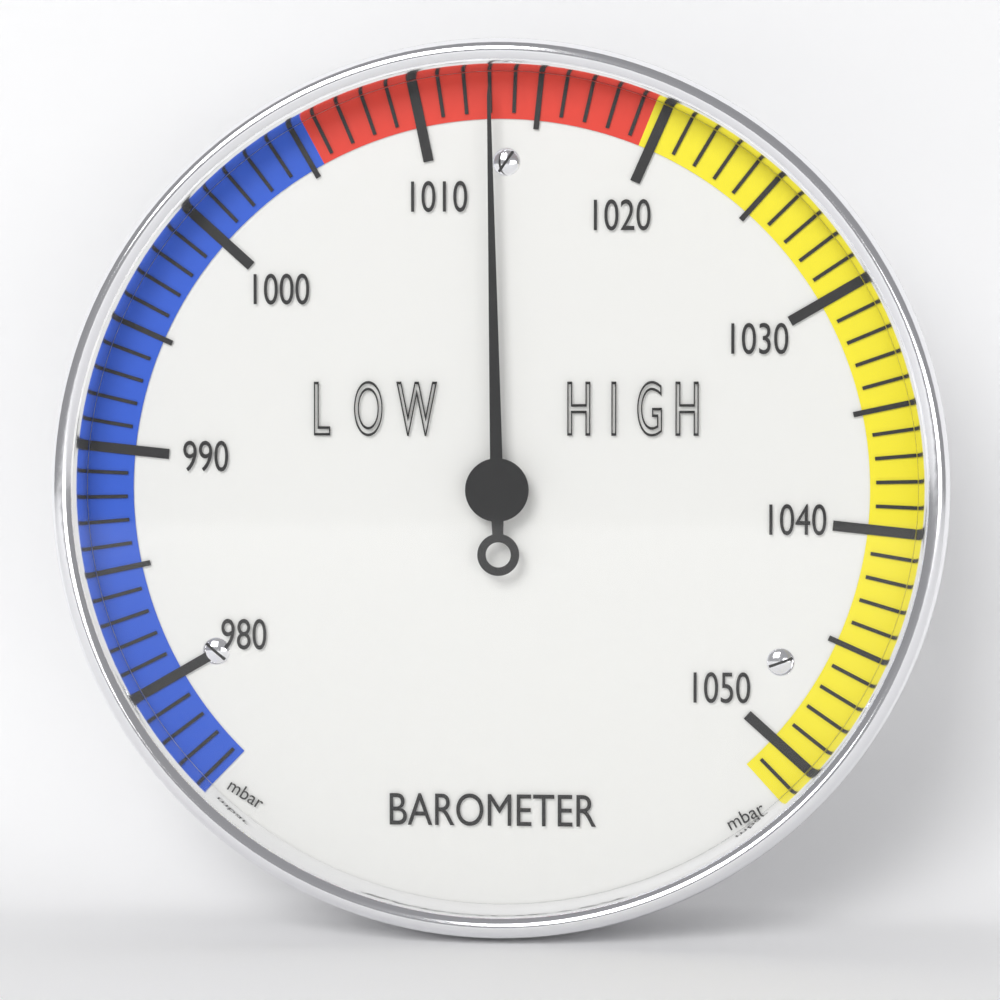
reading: 1013 mbar
